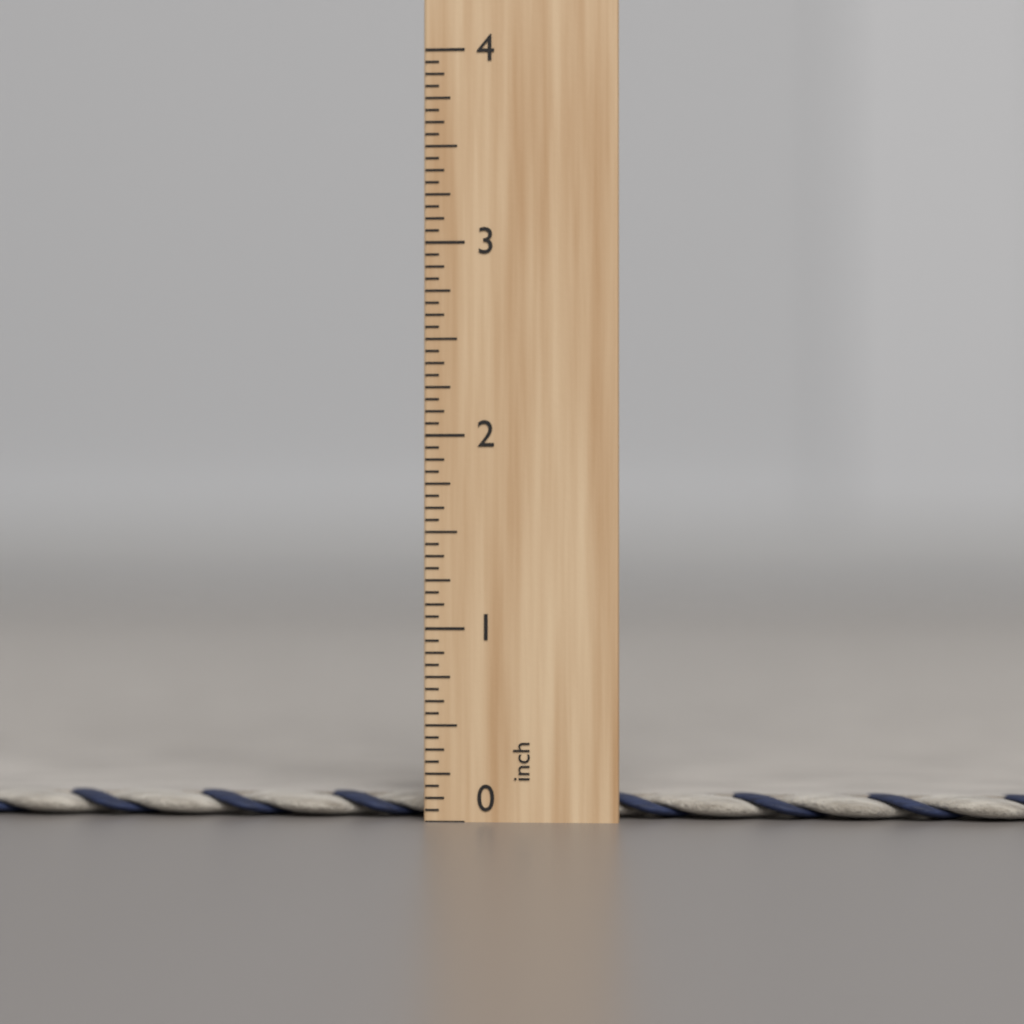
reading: 0.1250 inch
